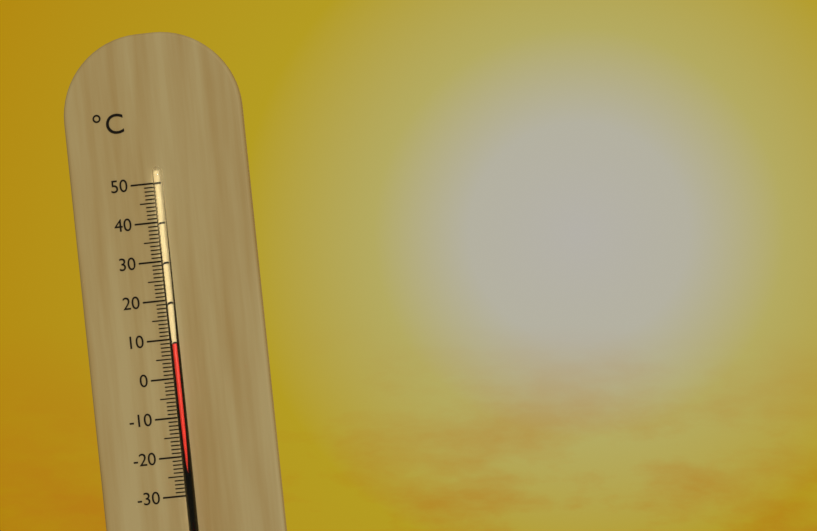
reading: 9 °C
